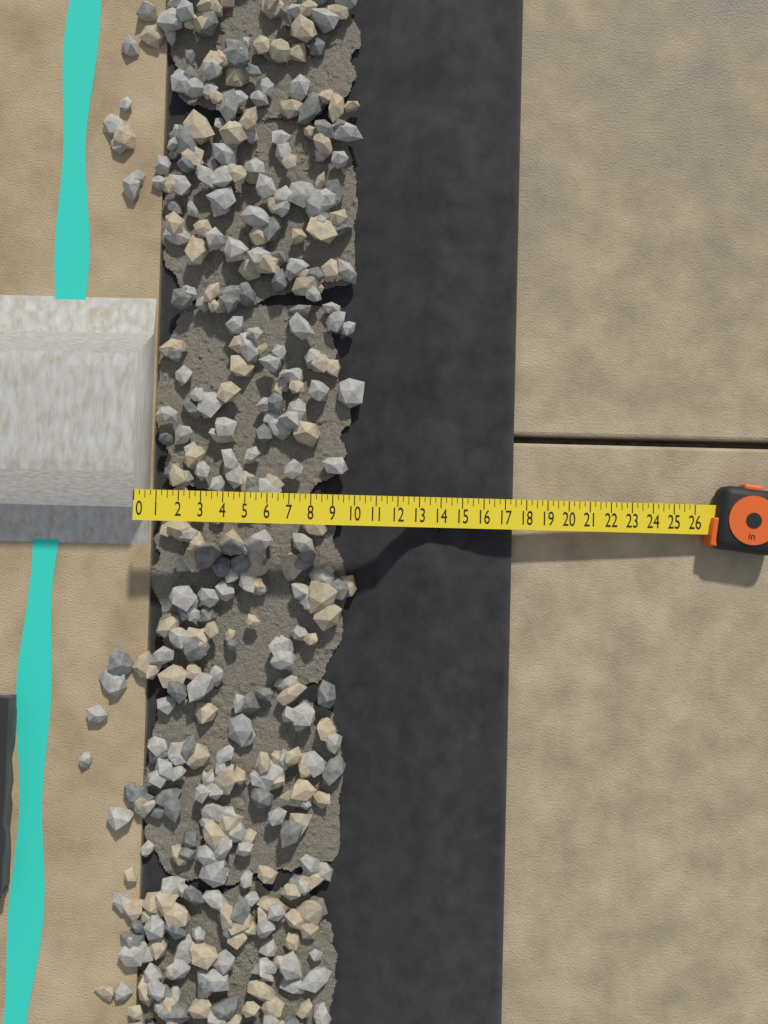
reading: 17.50 in
